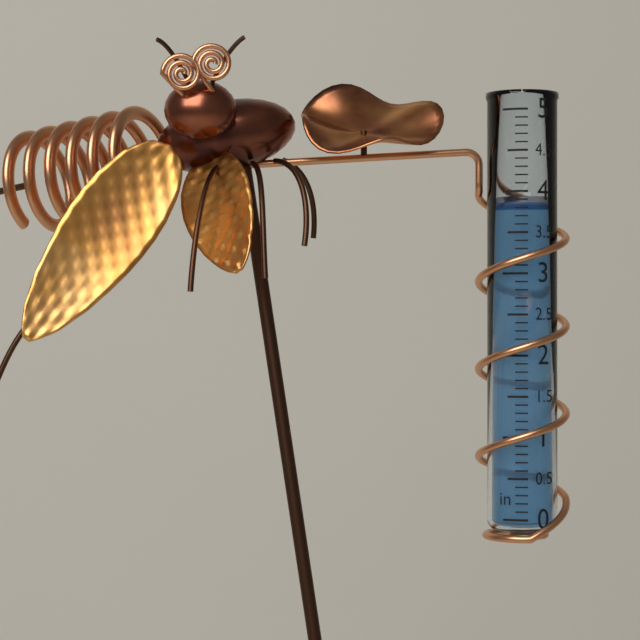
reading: 3.8 in
